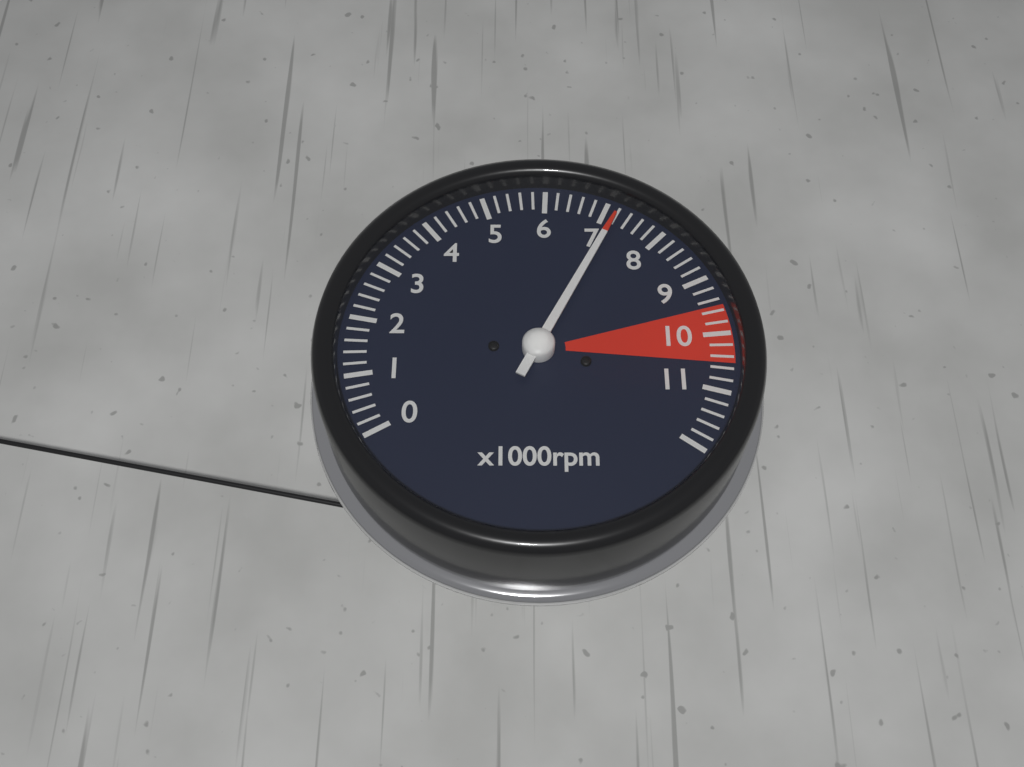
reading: 7200 rpm
